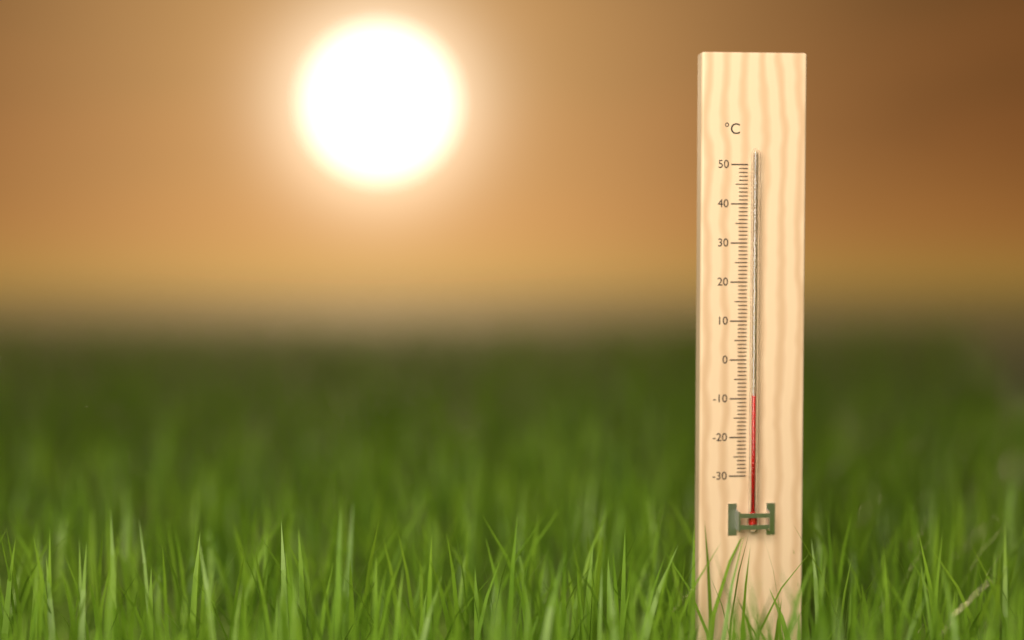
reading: -9 °C
